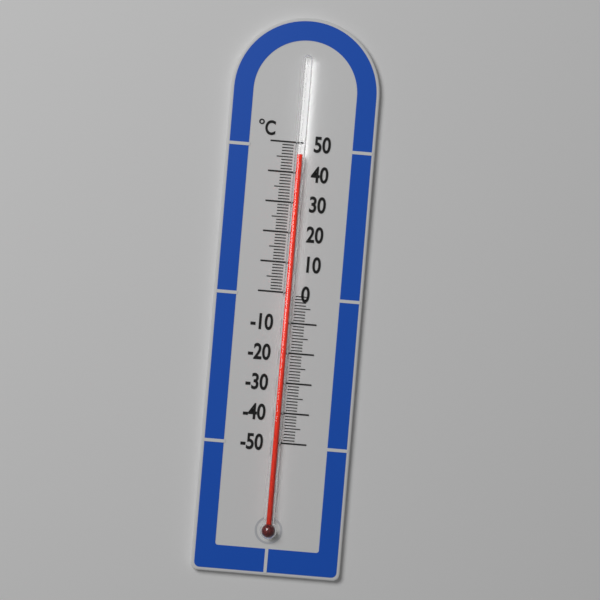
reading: 46 °C
